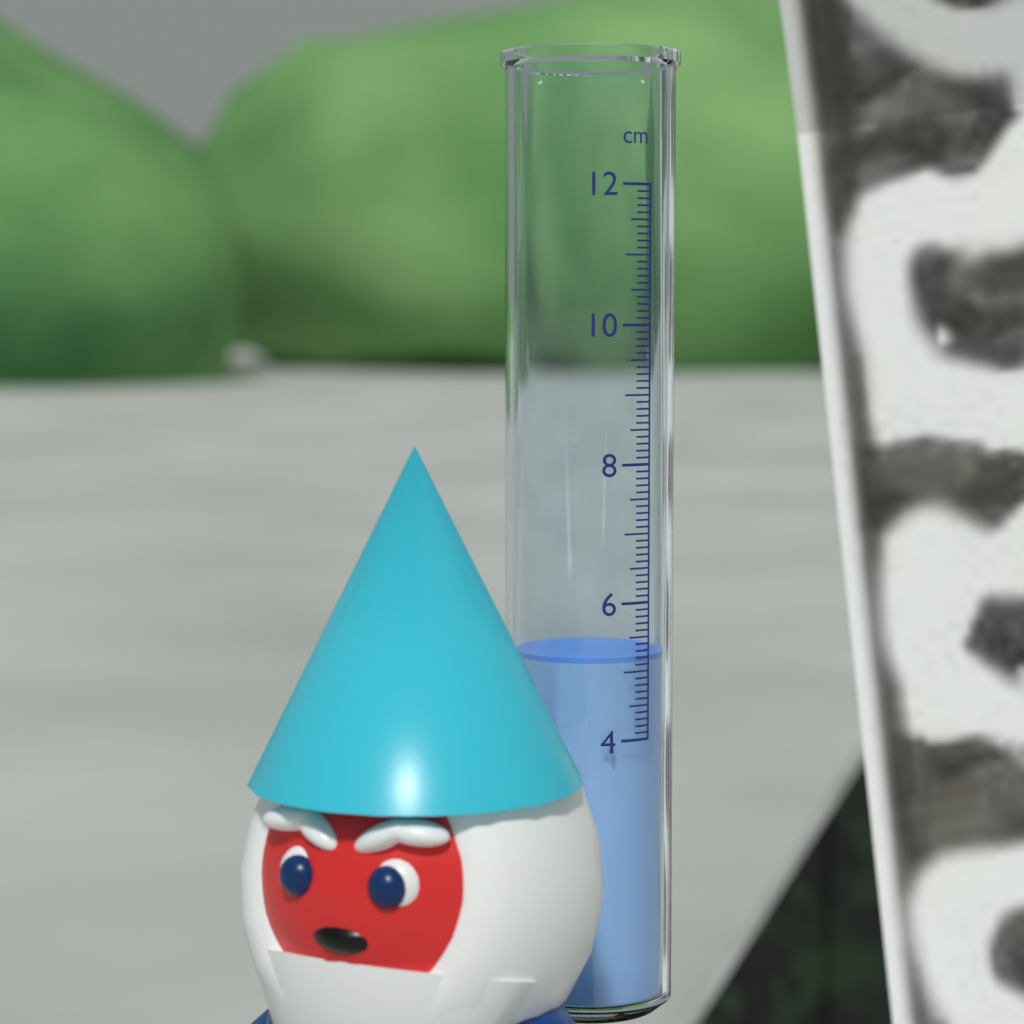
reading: 5.2 cm
